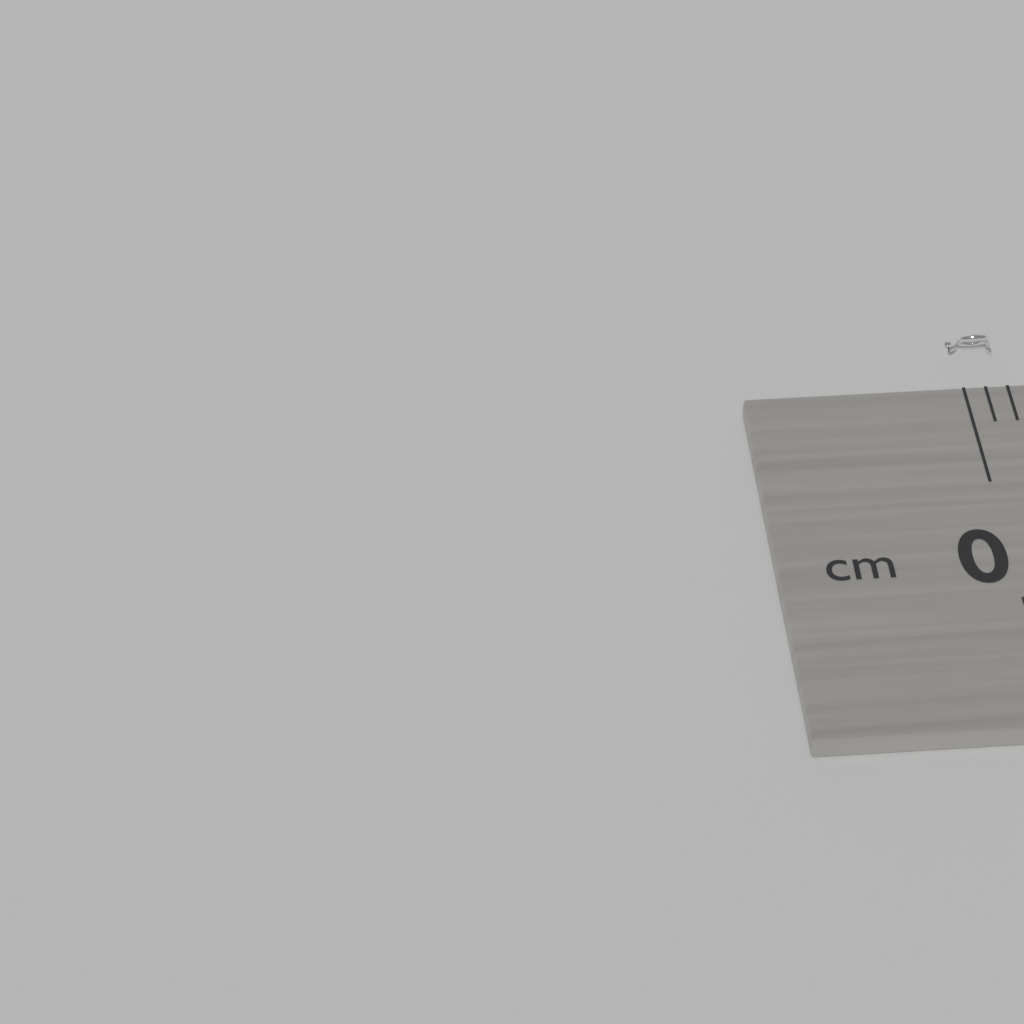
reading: 0.2 cm
